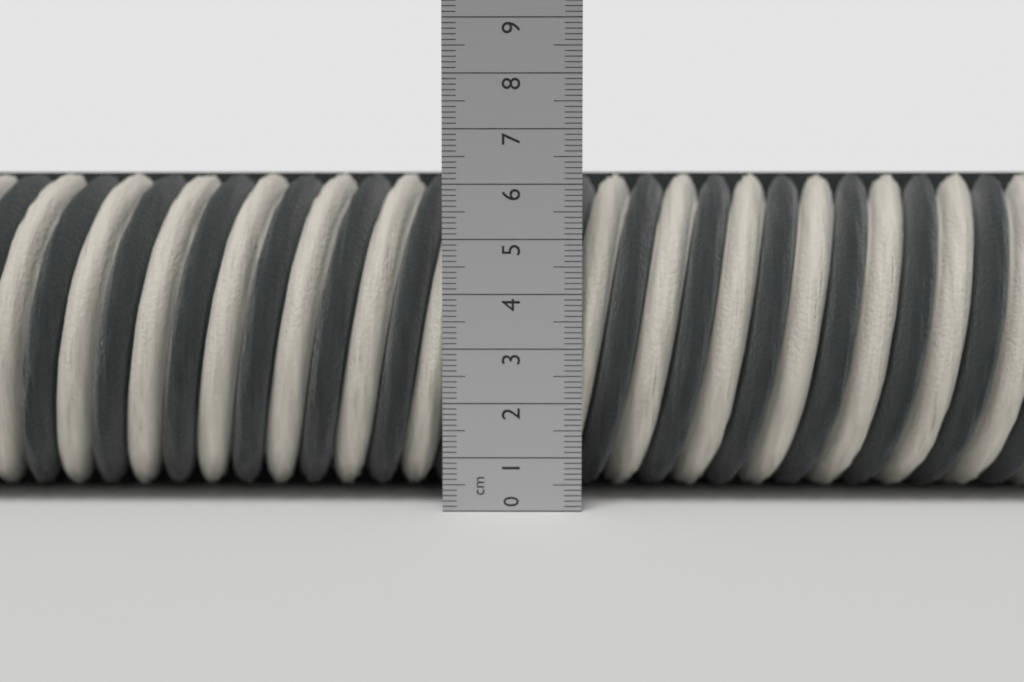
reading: 6.3 cm
